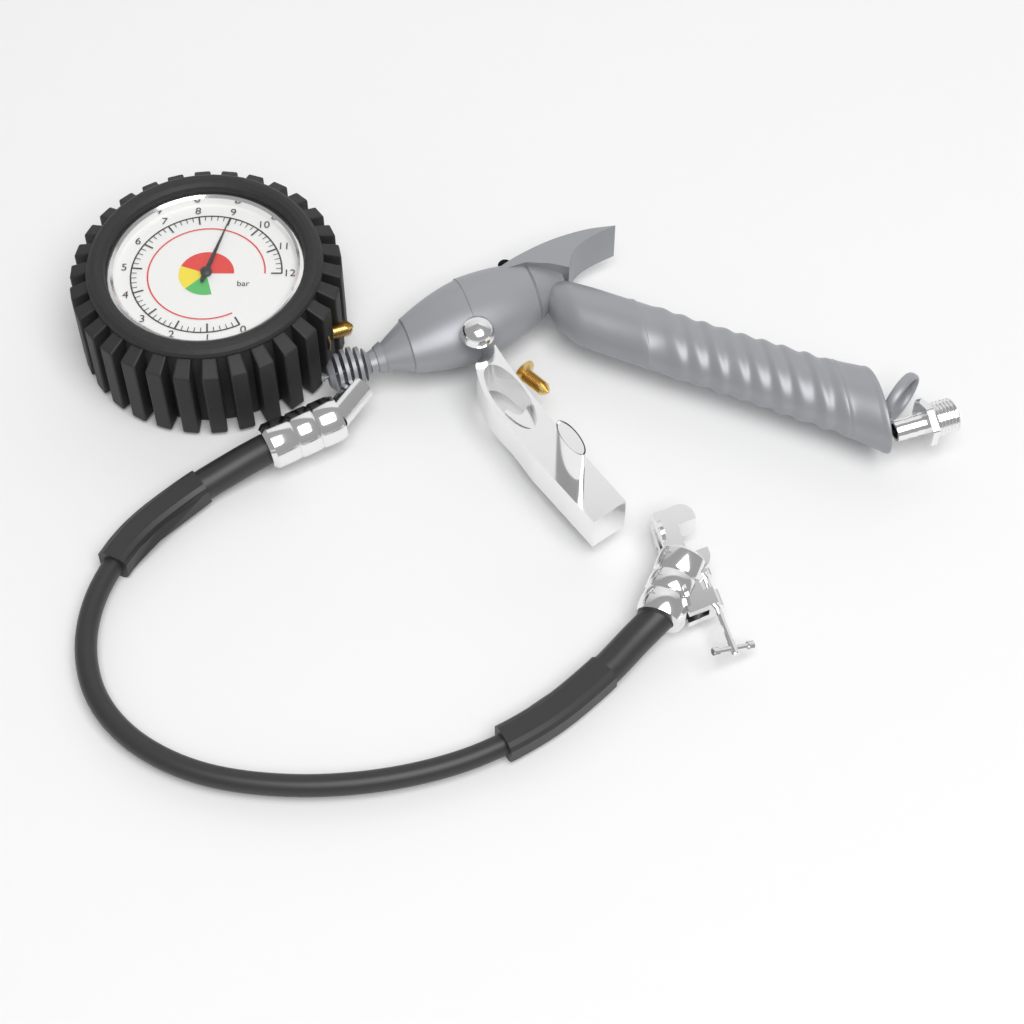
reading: 9.0 bar
